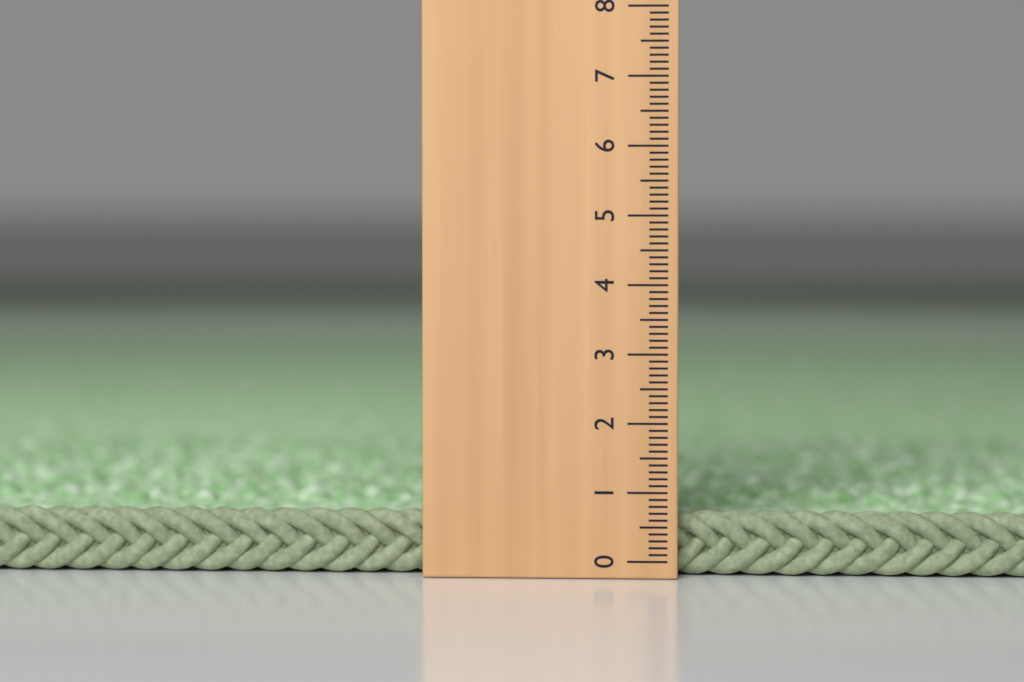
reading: 0.6 (no unit)
